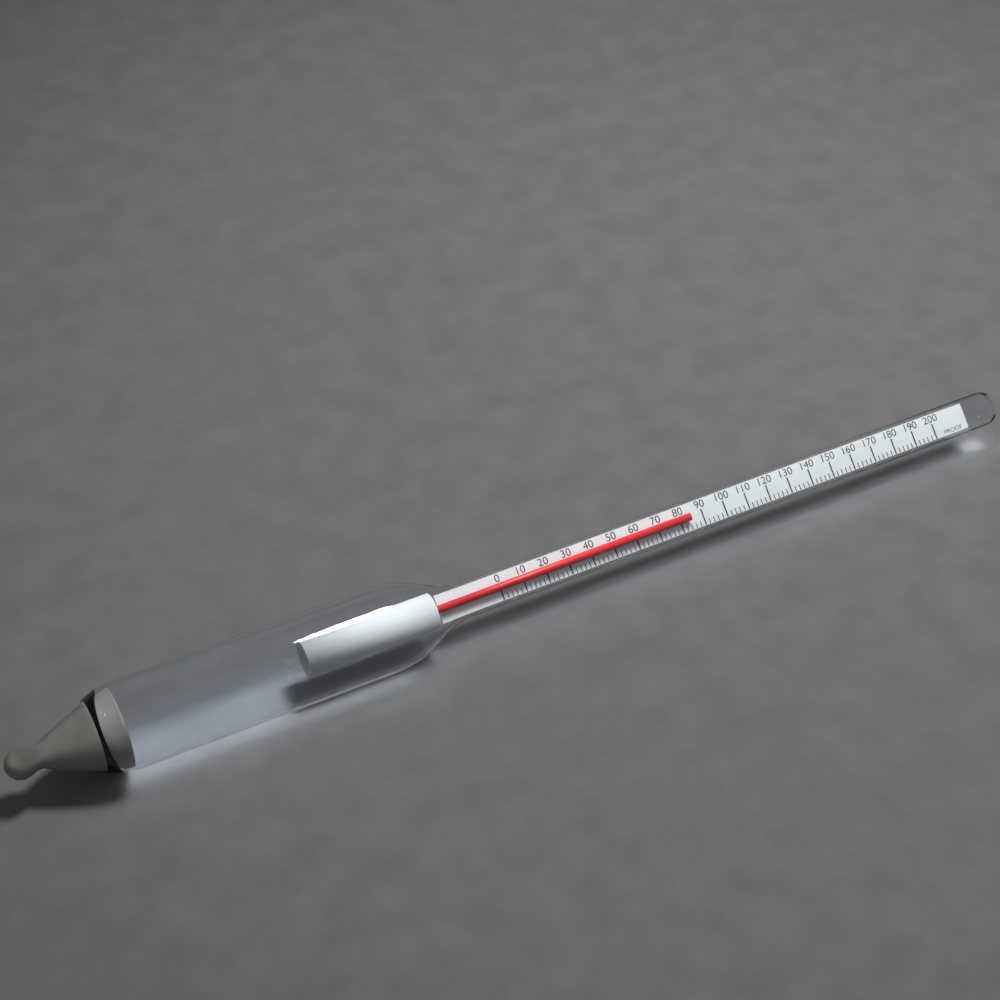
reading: 84 proof
